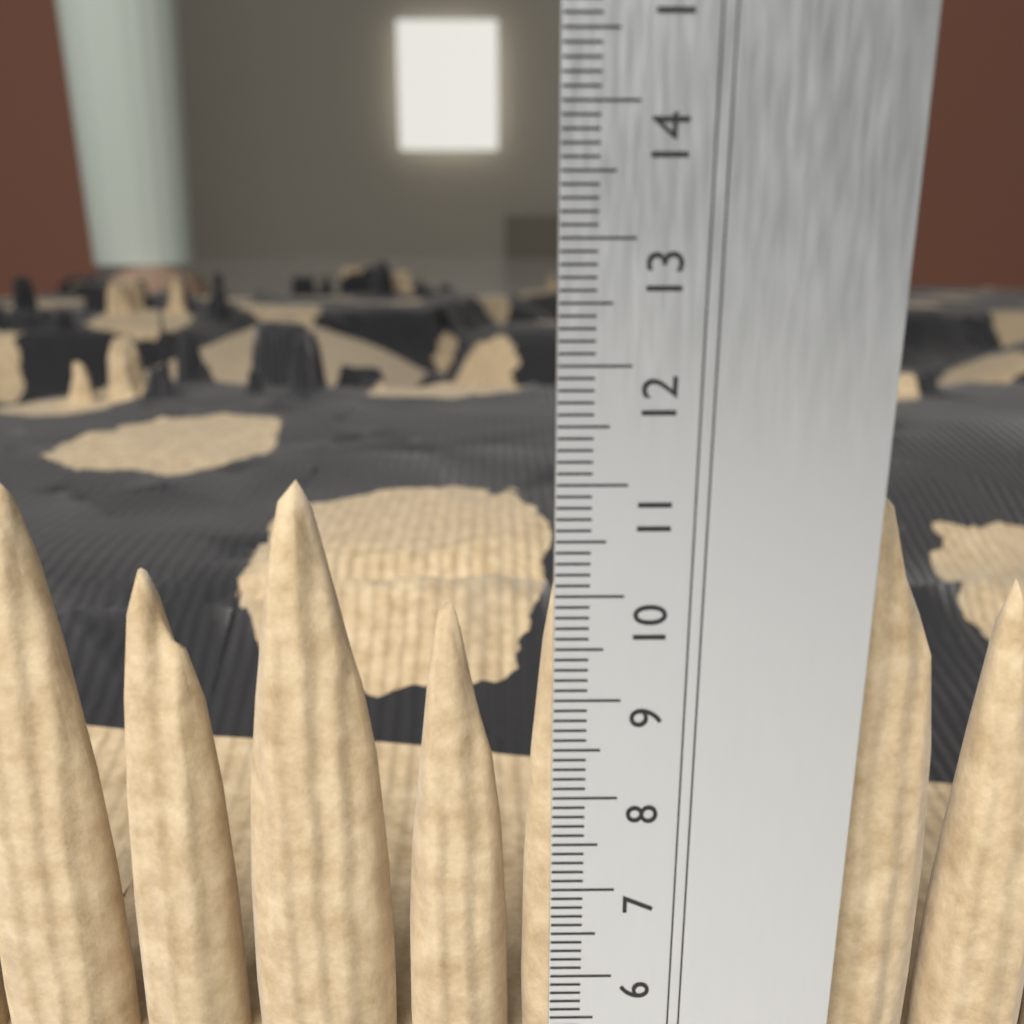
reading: 10.9 cm
